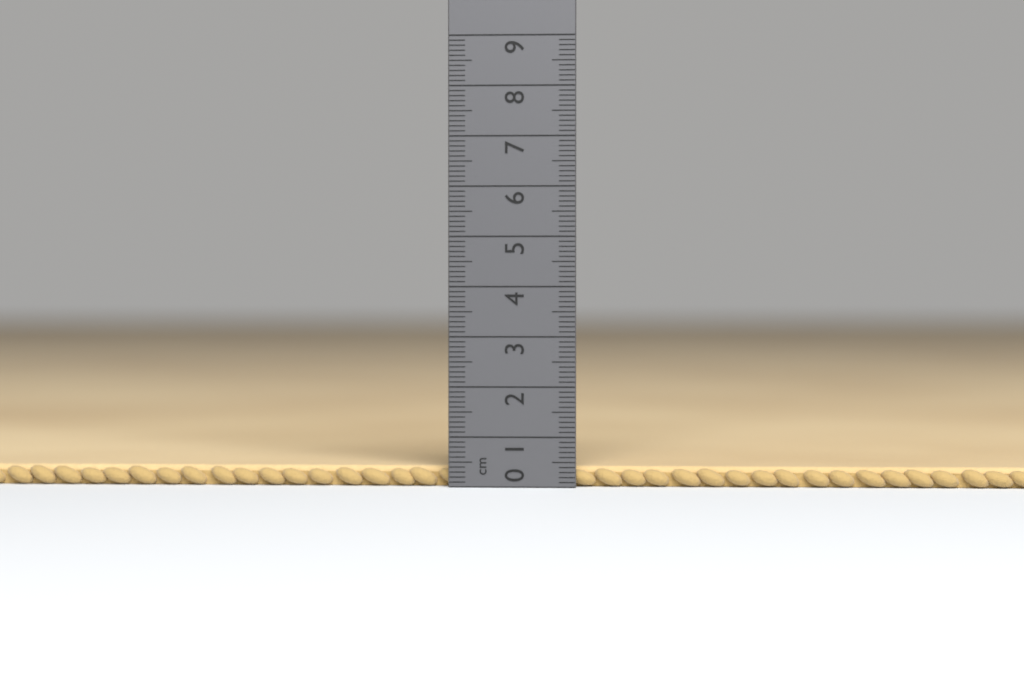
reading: 0.4 cm
